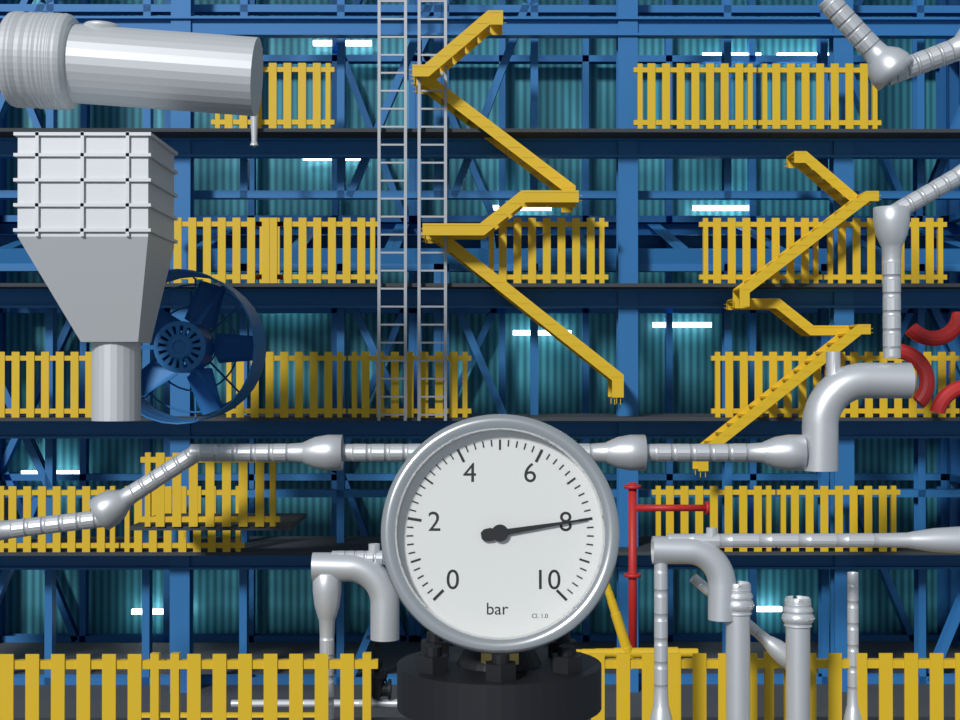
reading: 8.0 bar
